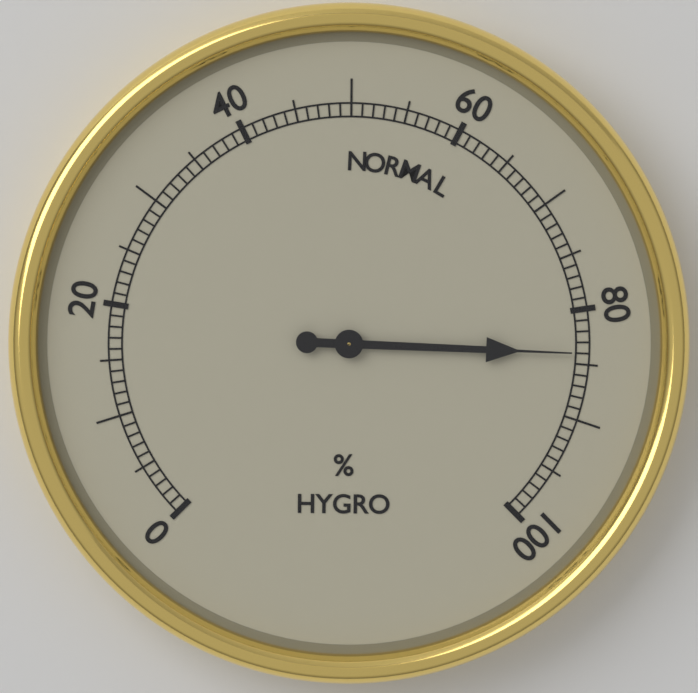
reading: 84 %
